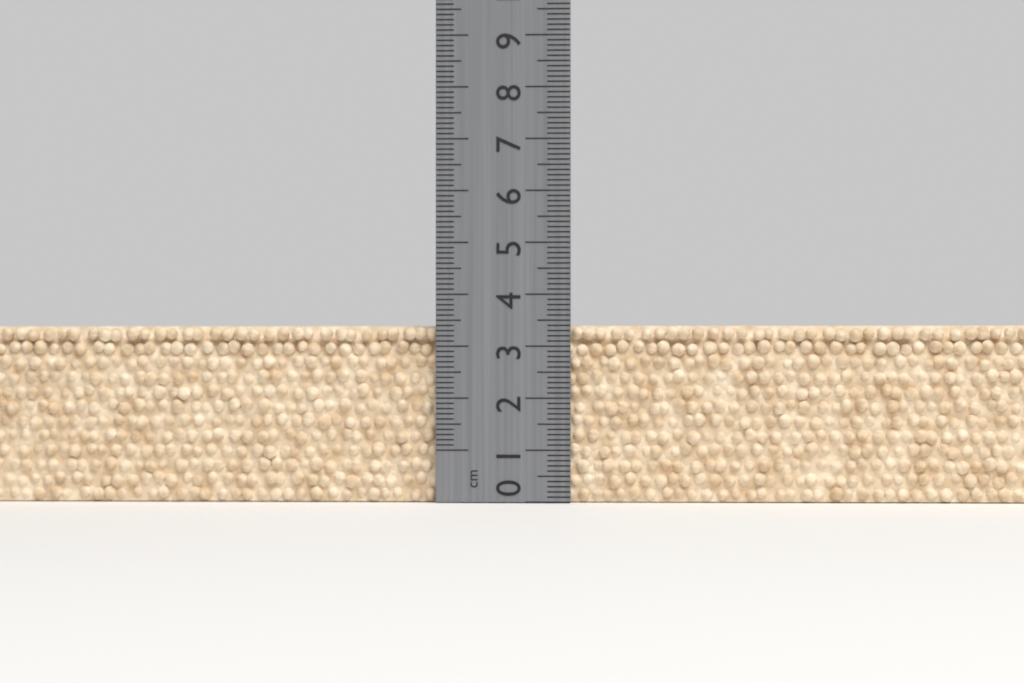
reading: 3.4 cm
